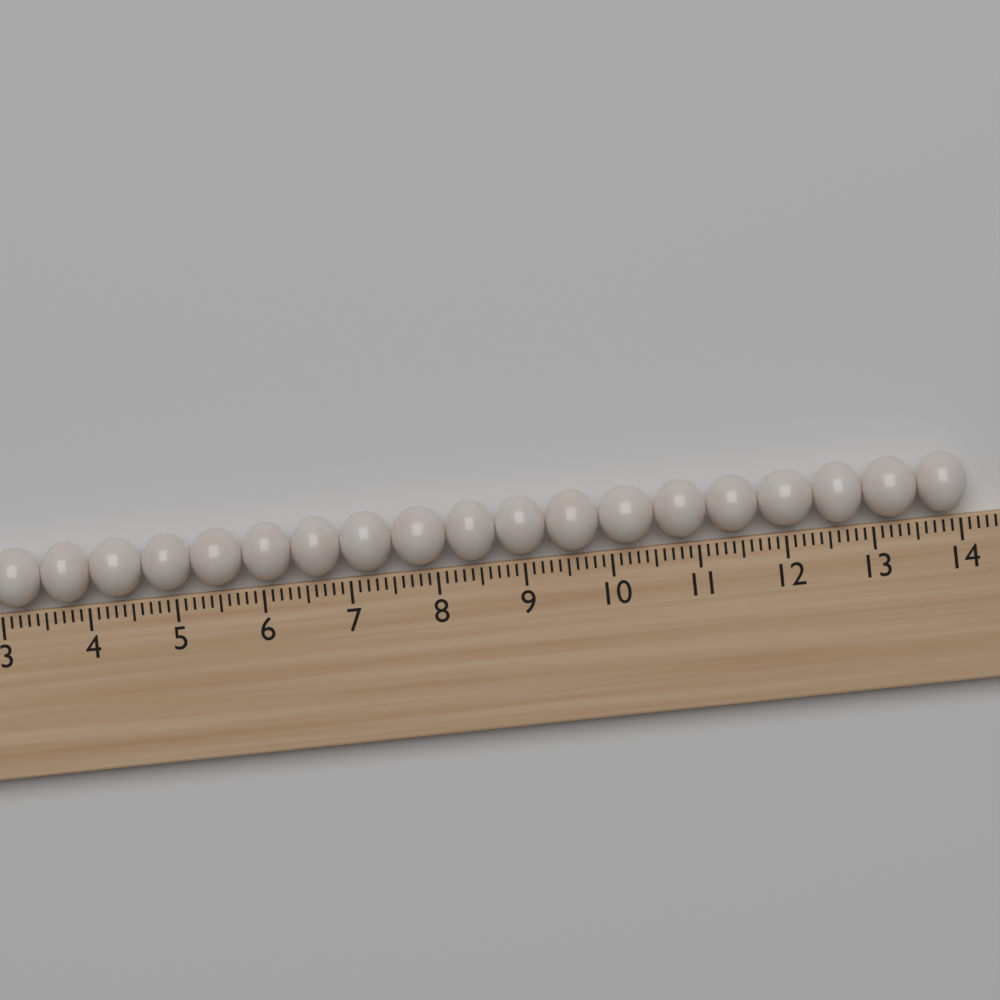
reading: 14.1 (no unit)
